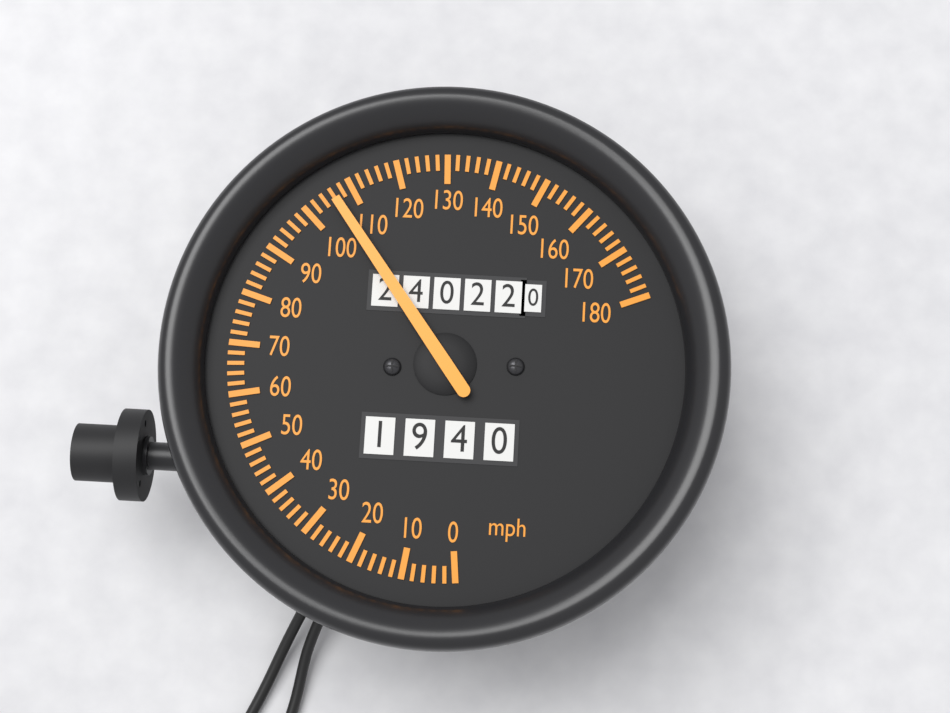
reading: 106 mph
